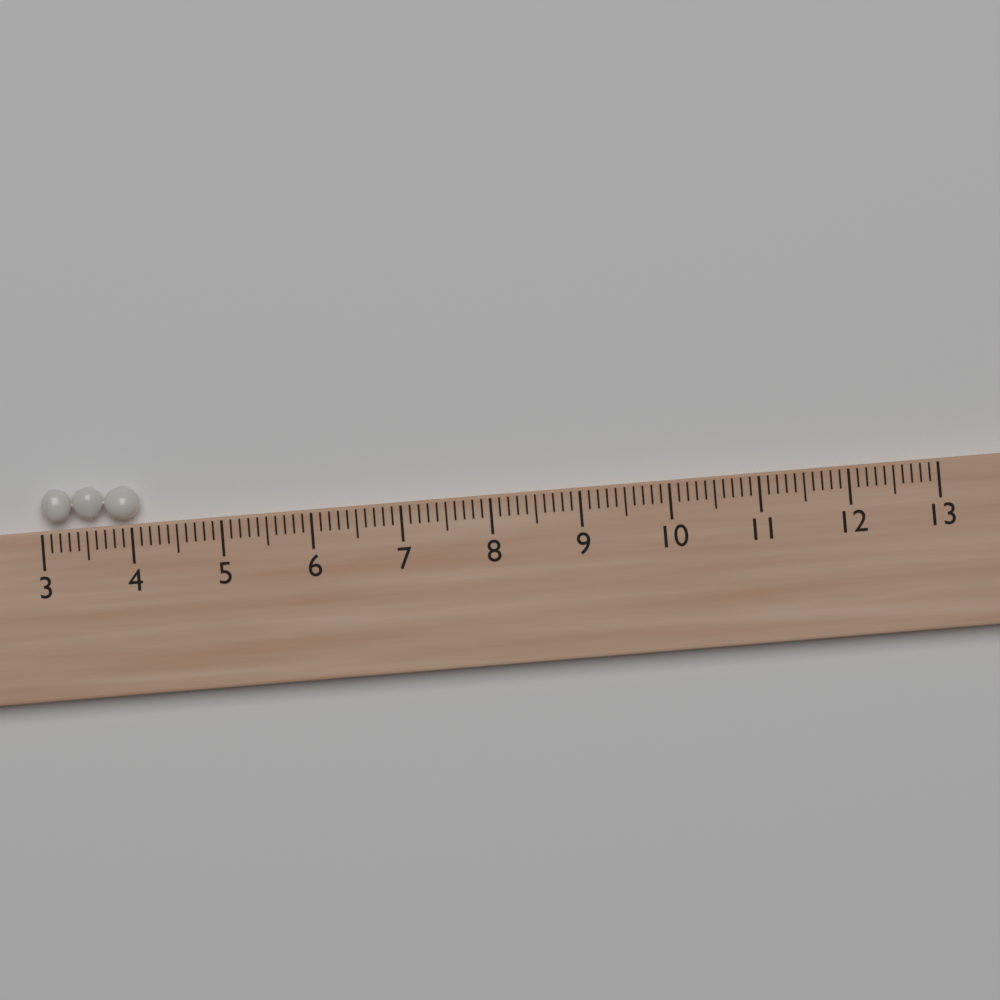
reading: 4.1 (no unit)
